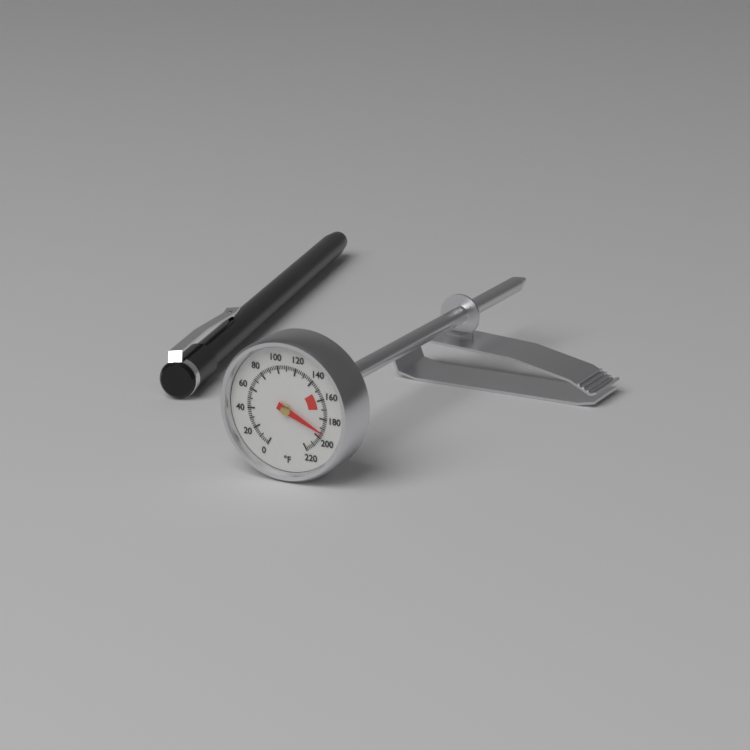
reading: 194 °F
